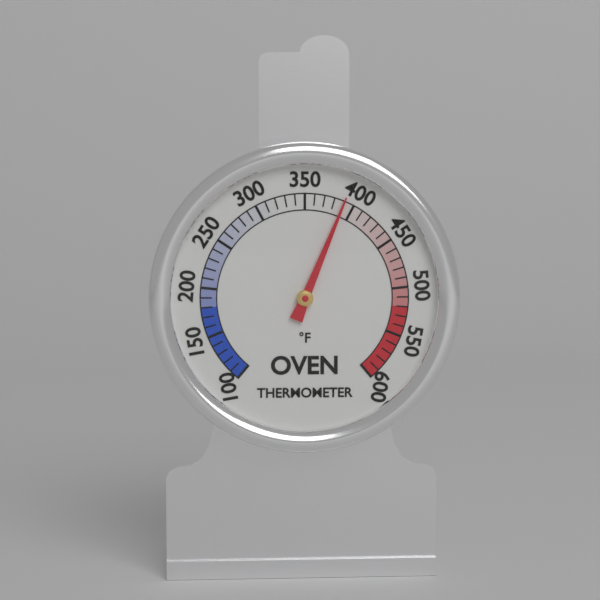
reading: 390 °F
